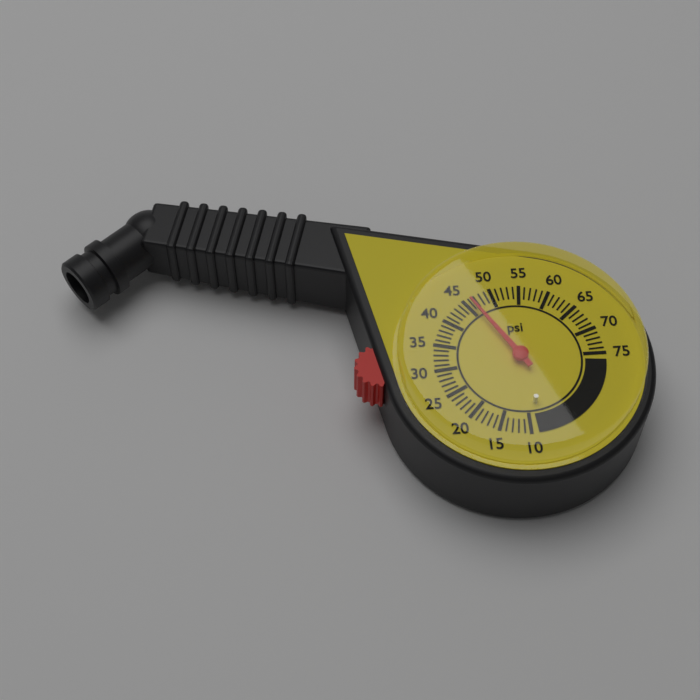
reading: 46 psi
